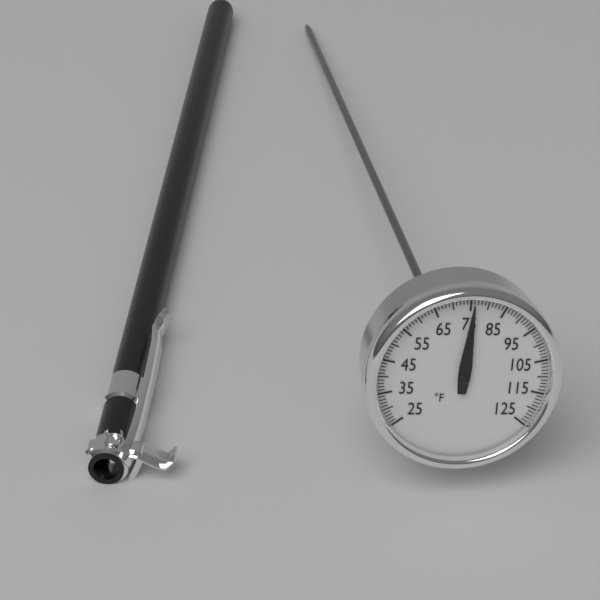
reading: 76 °F
